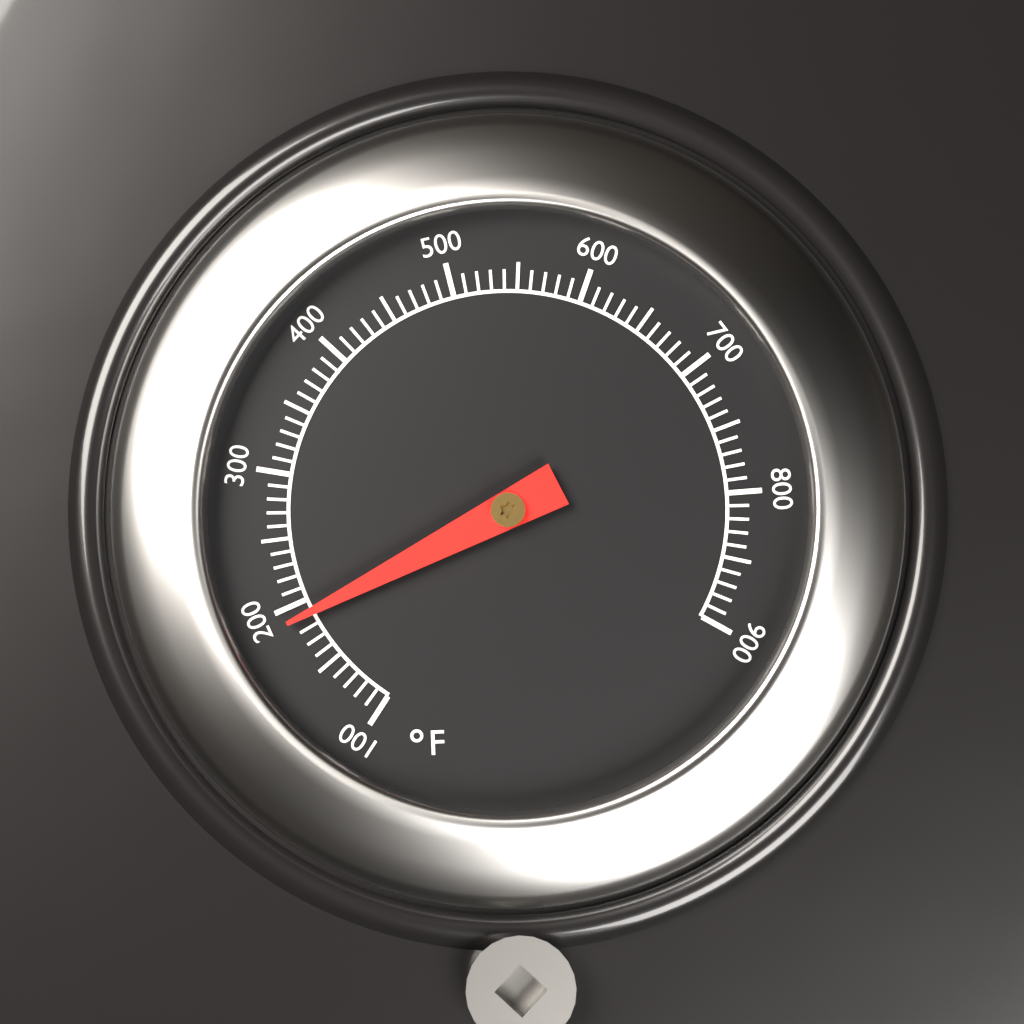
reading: 190 °F
